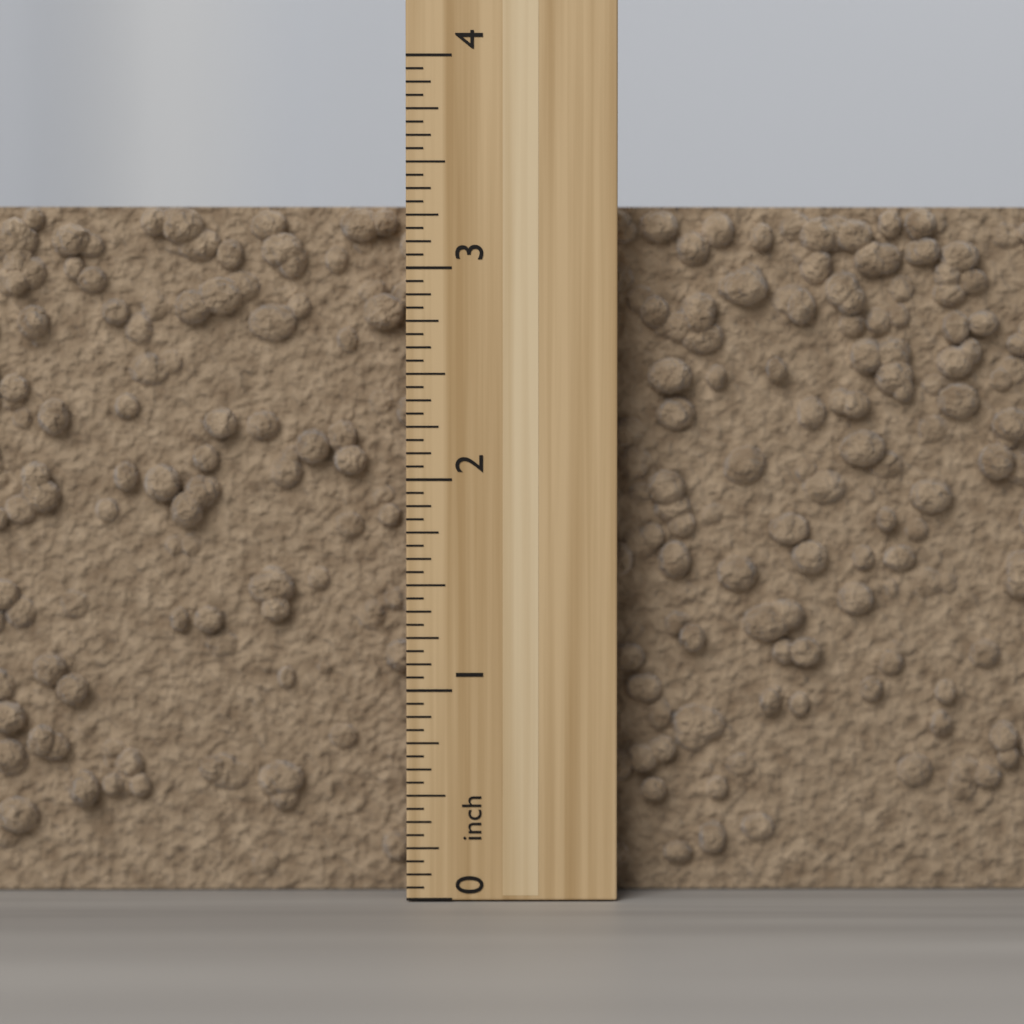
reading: 3.3125 inch
